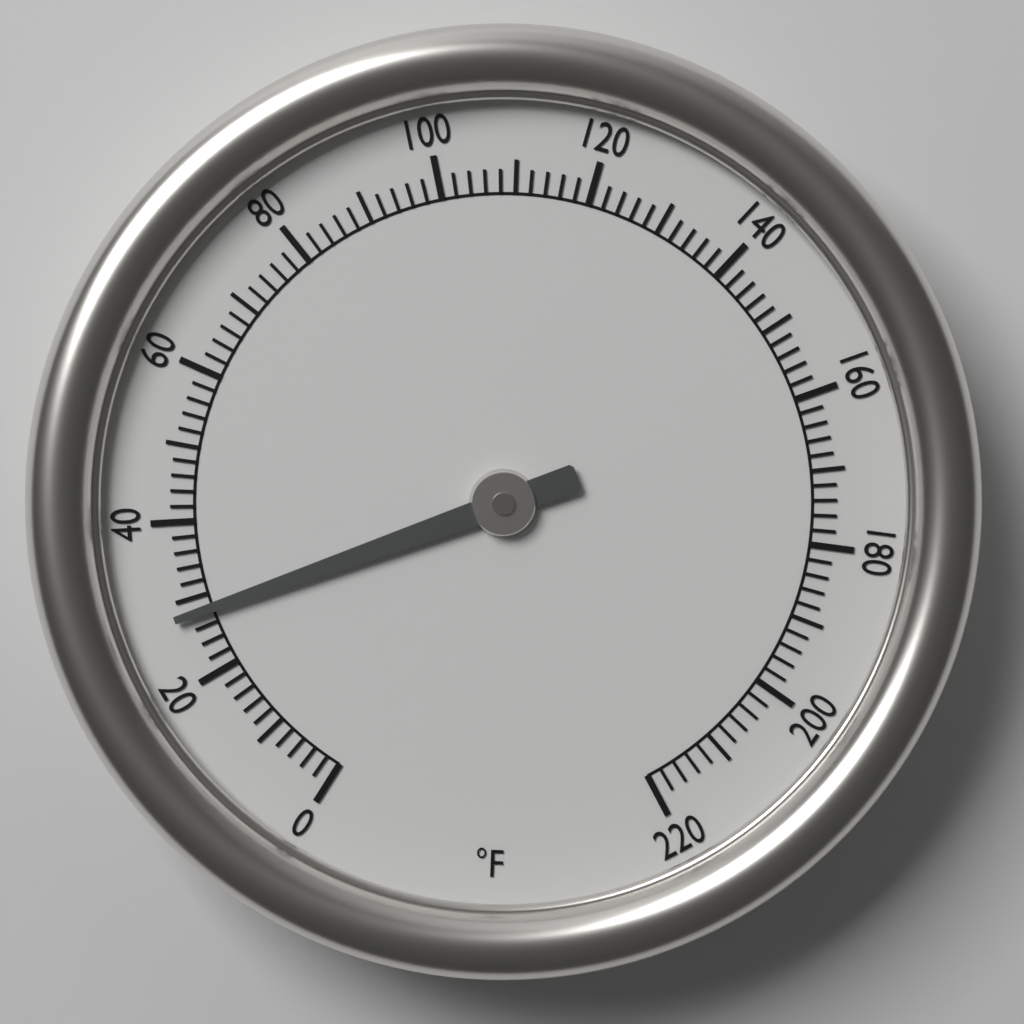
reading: 28 °F
